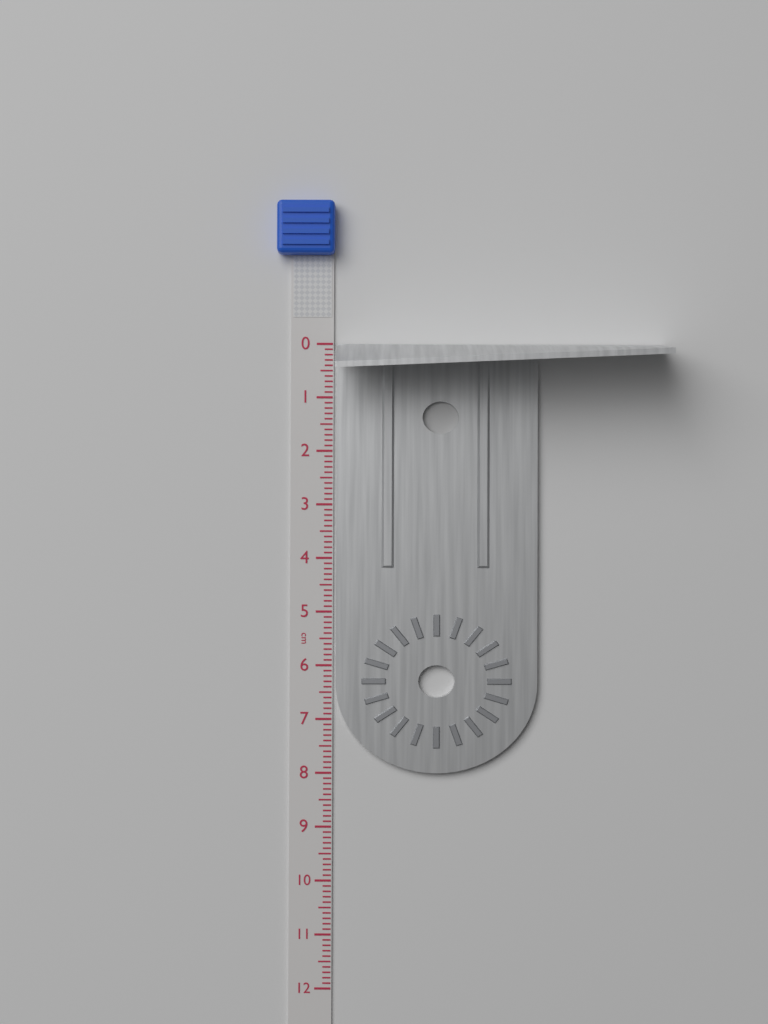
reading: 8.0 cm
